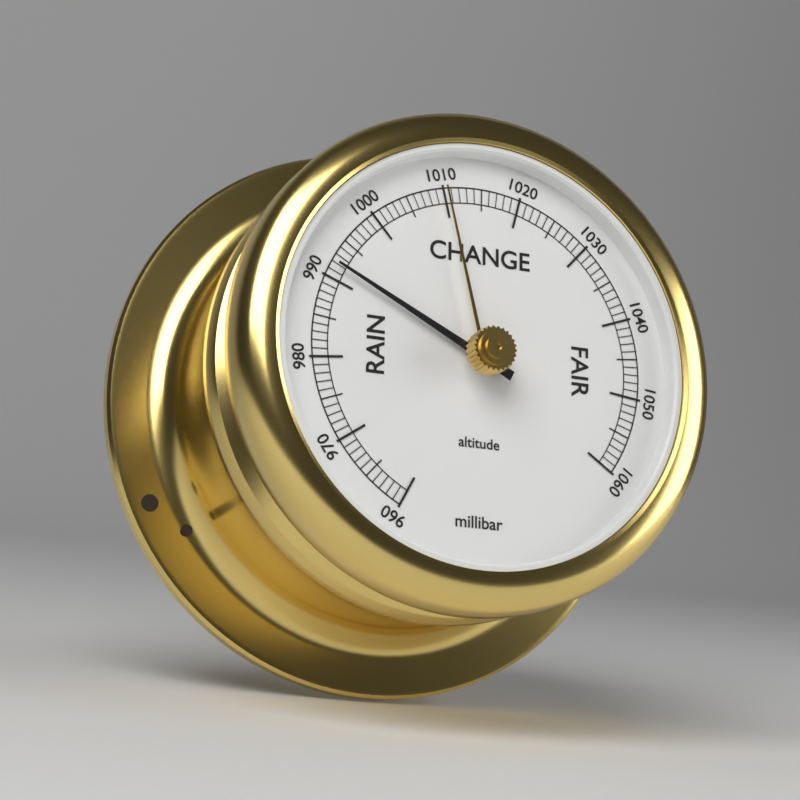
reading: 992 millibar
